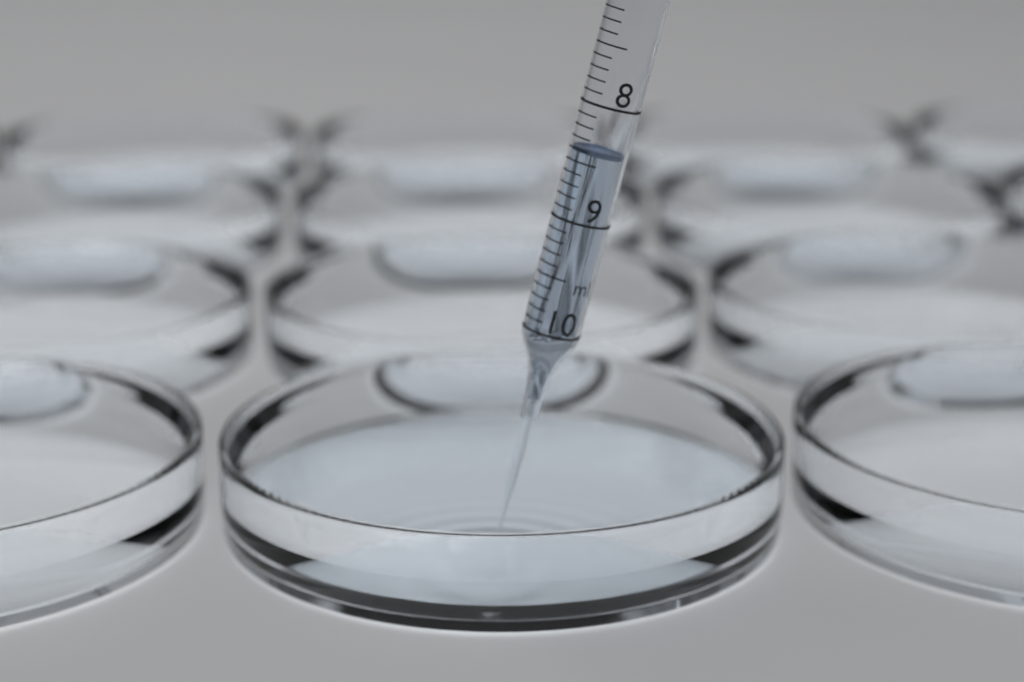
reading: 8.4 ml
